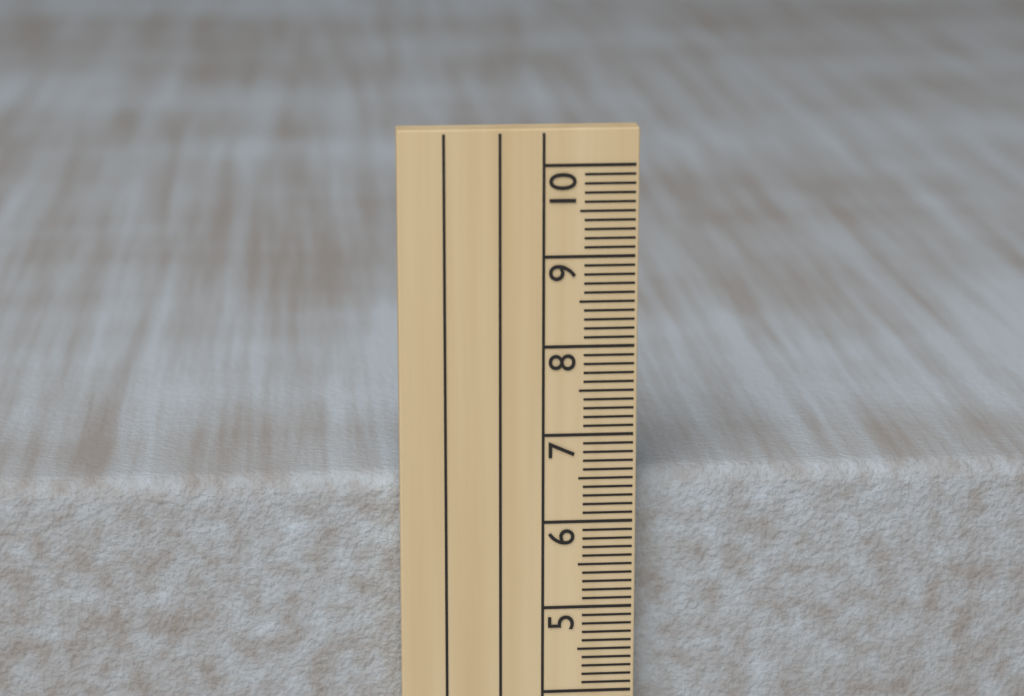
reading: 6.5 cm
